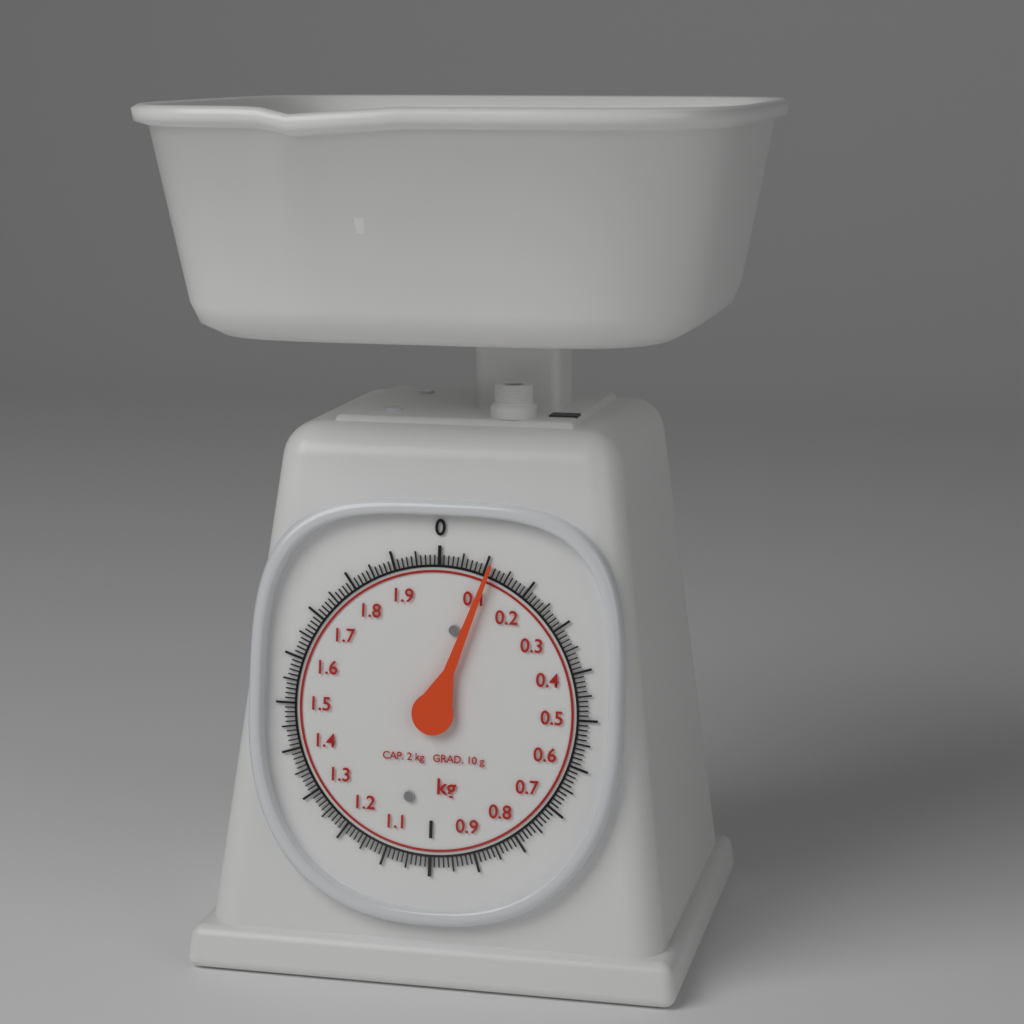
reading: 0.11 kg
